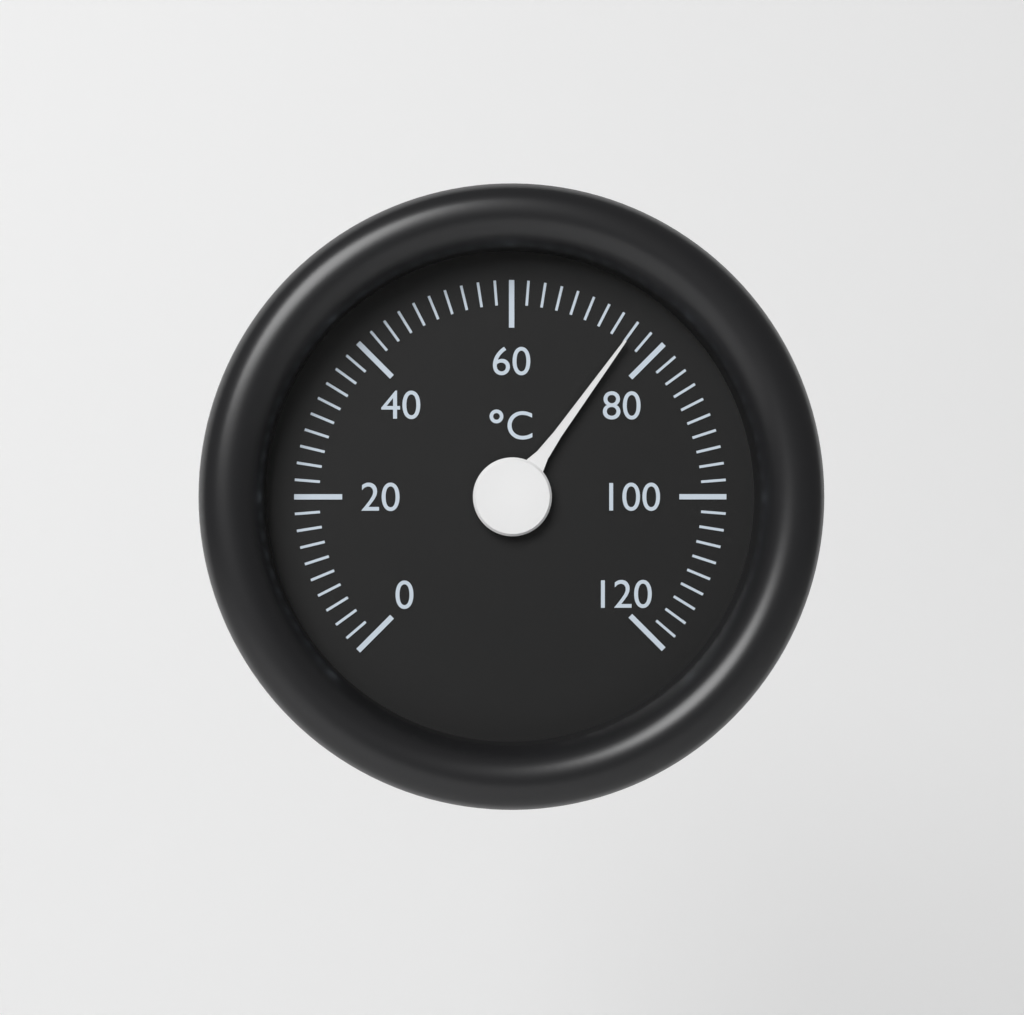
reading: 76 °C
